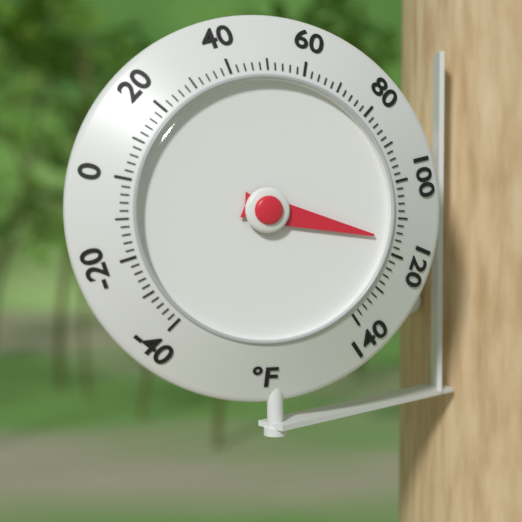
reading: 116 °F
